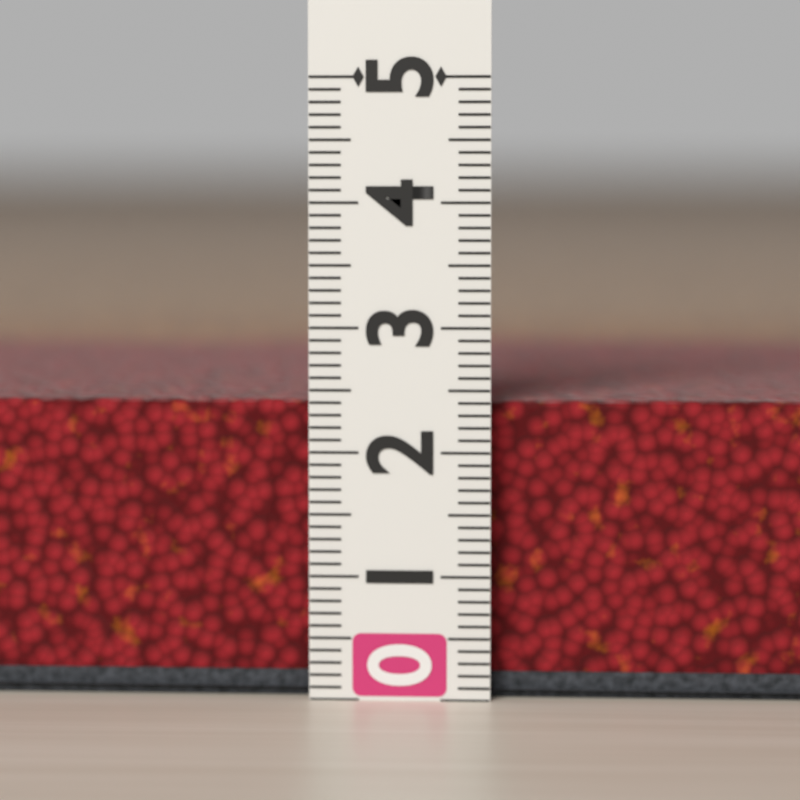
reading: 2.4 (no unit)
